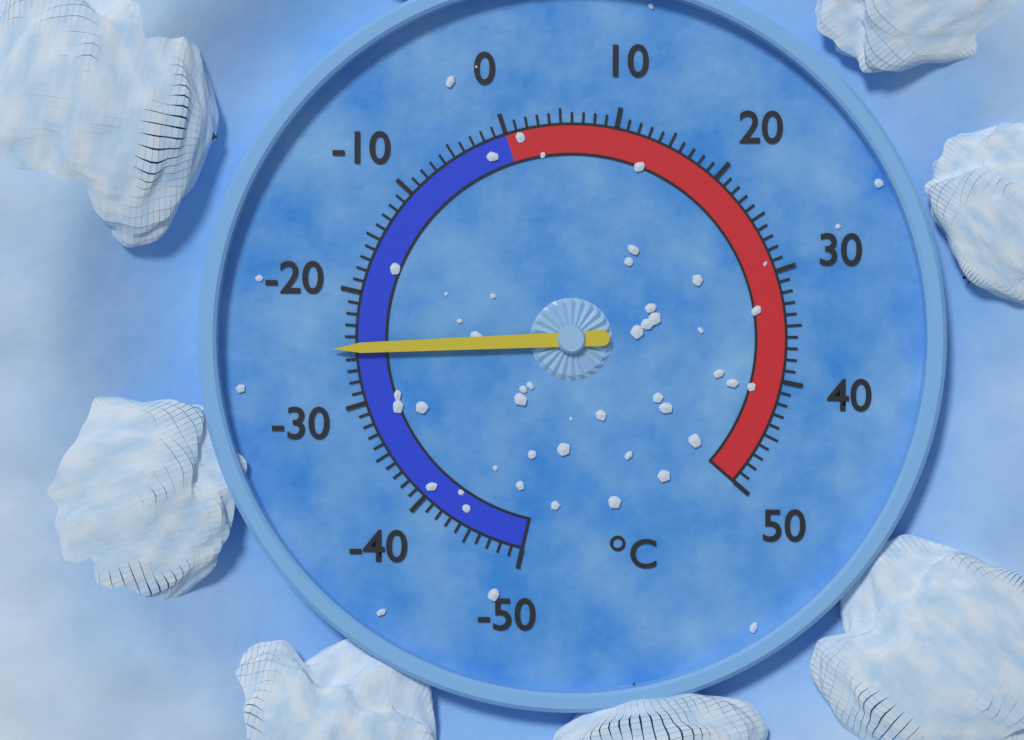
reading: -25 °C
